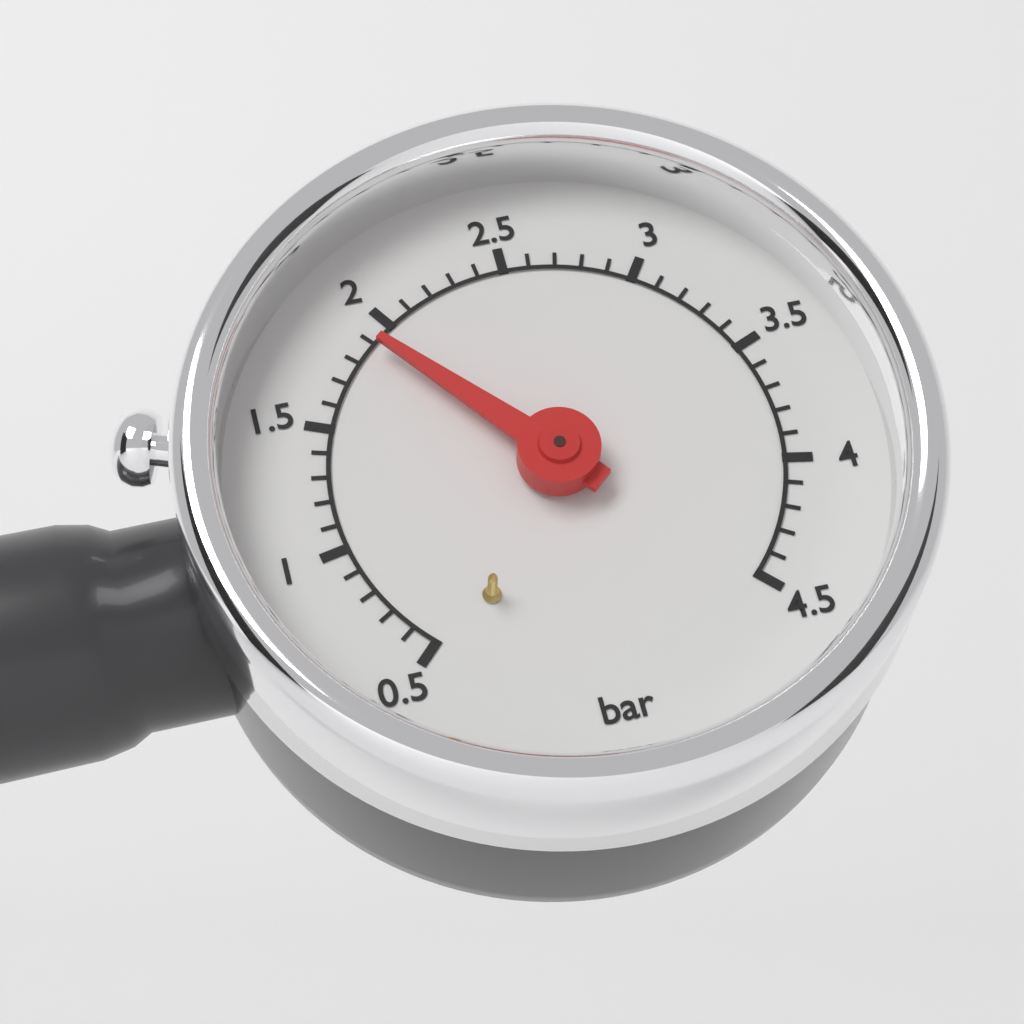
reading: 1.9 bar
